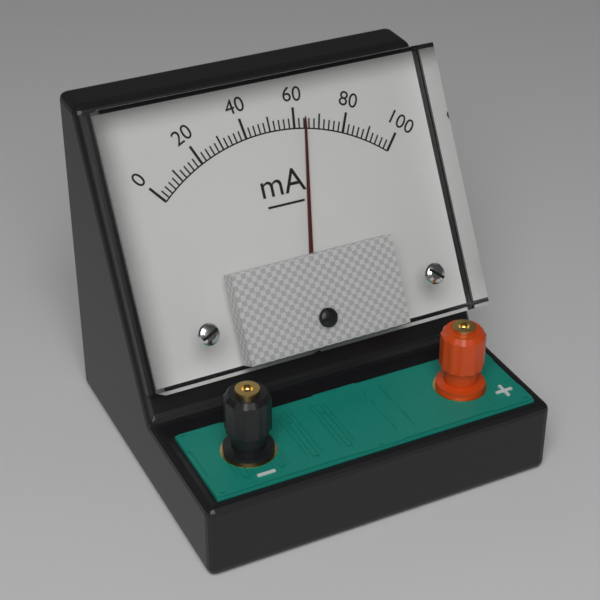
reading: 64 mA
